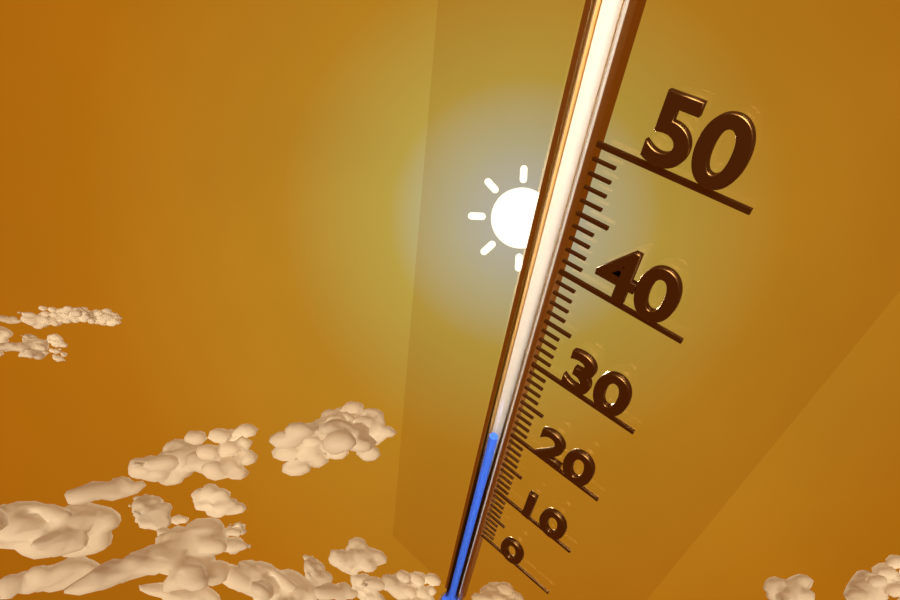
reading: 18 (no unit)
